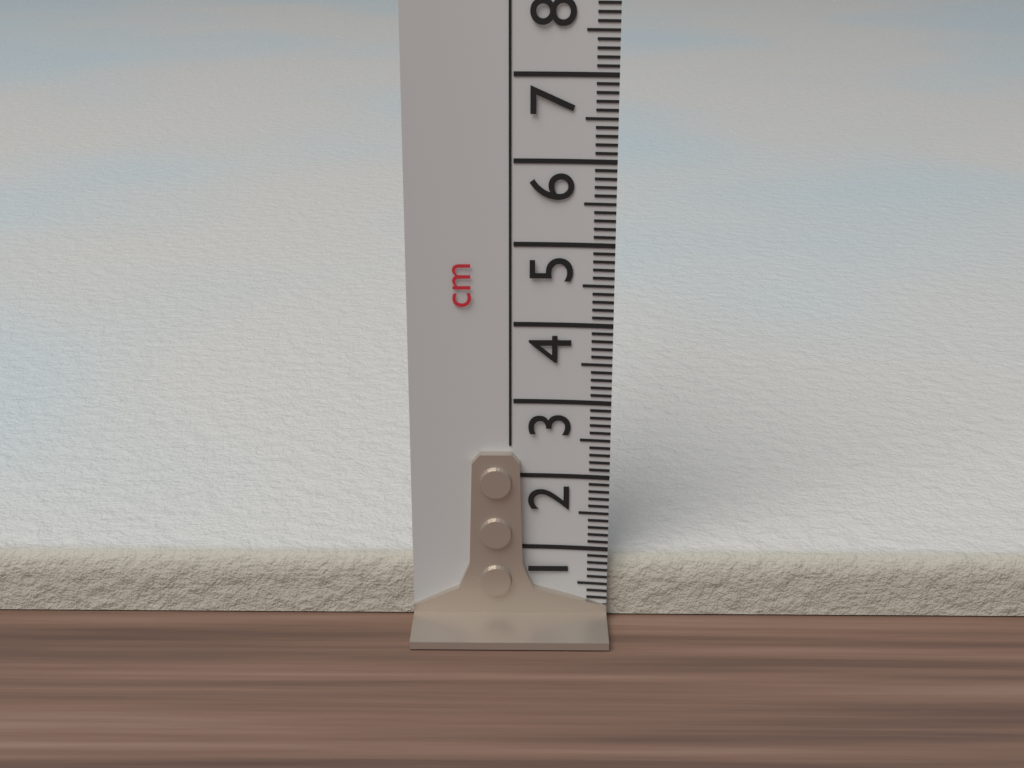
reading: 0.8 cm
